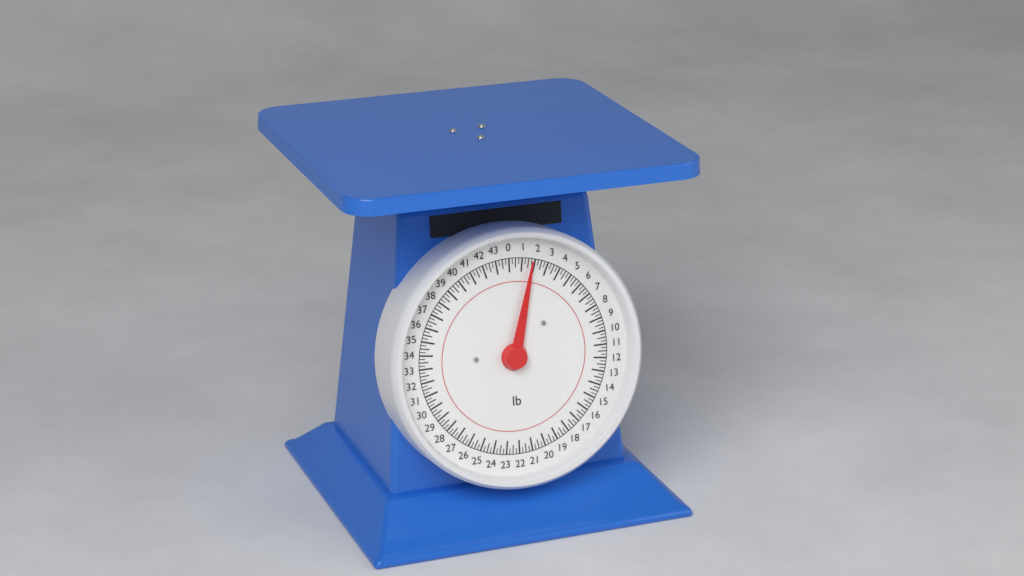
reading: 1.75 lb
